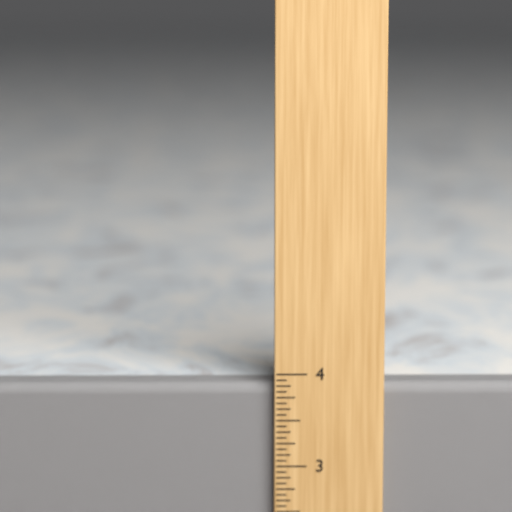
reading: 3.8750 in
